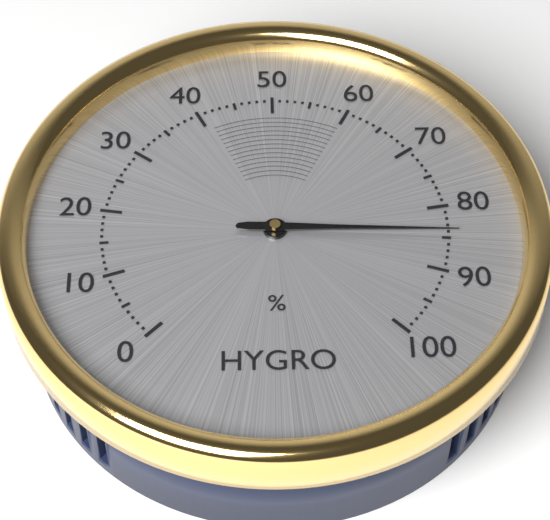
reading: 84 %
